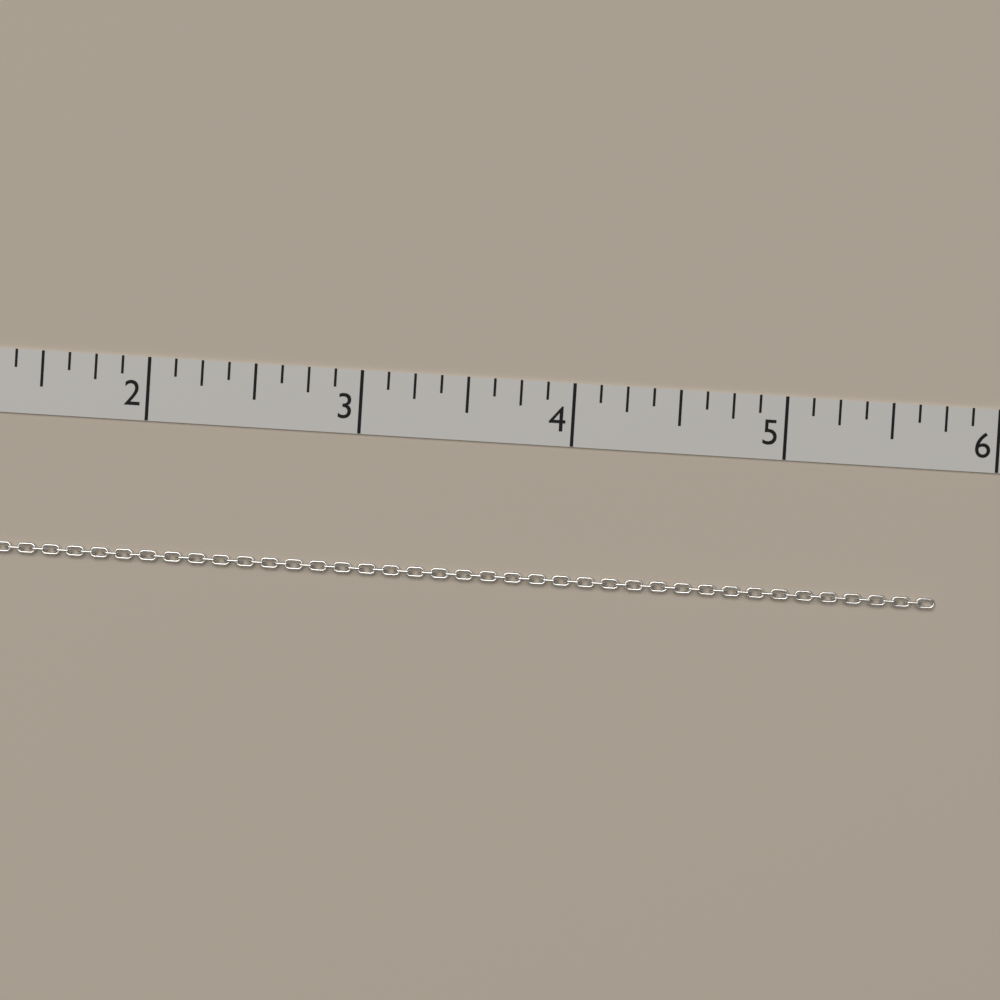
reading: 5.750 in
